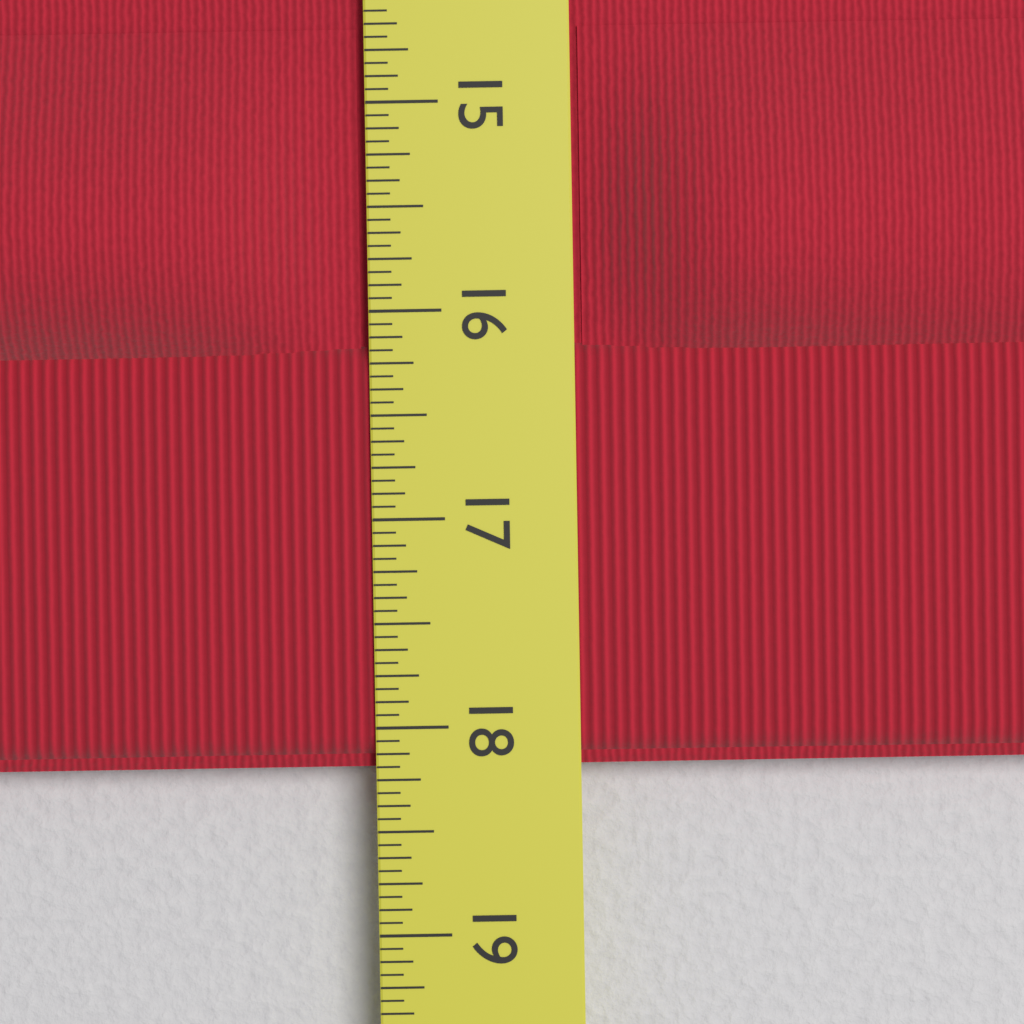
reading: 18.1875 in
